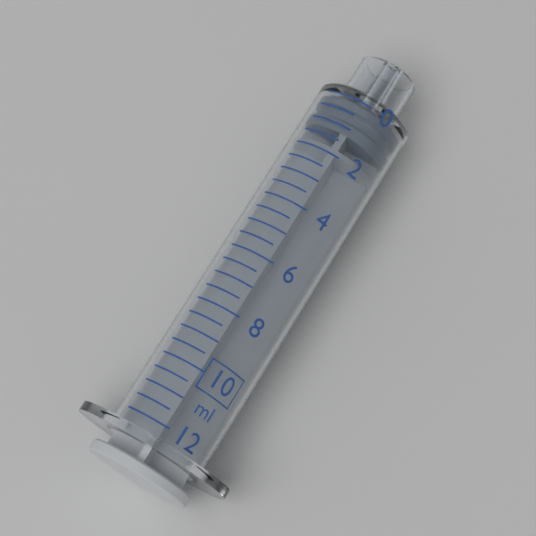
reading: 0.0 ml
